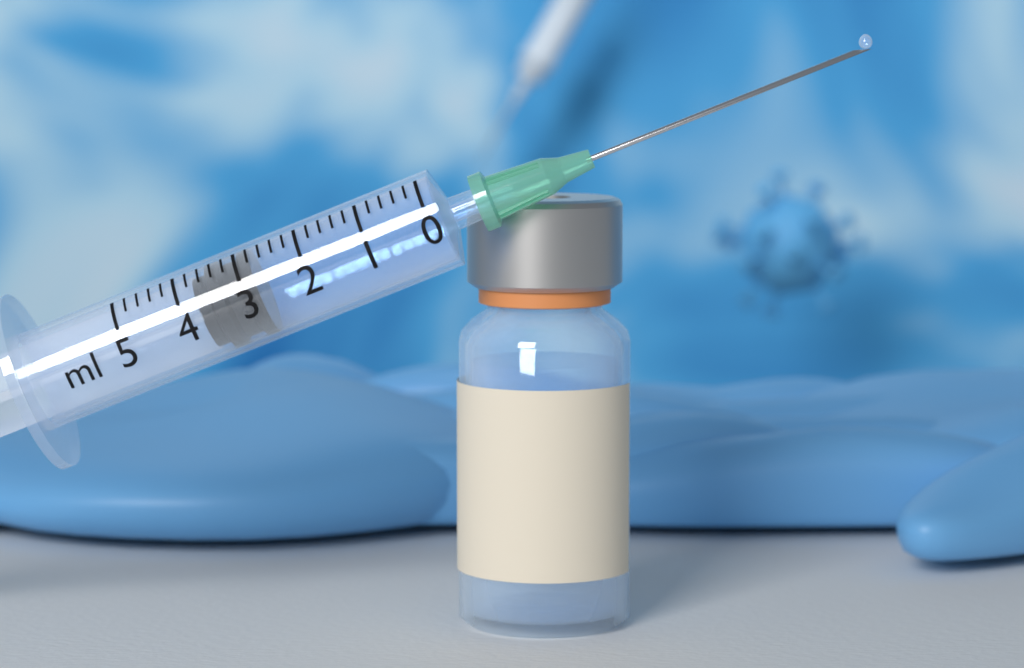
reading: 2.8 ml
